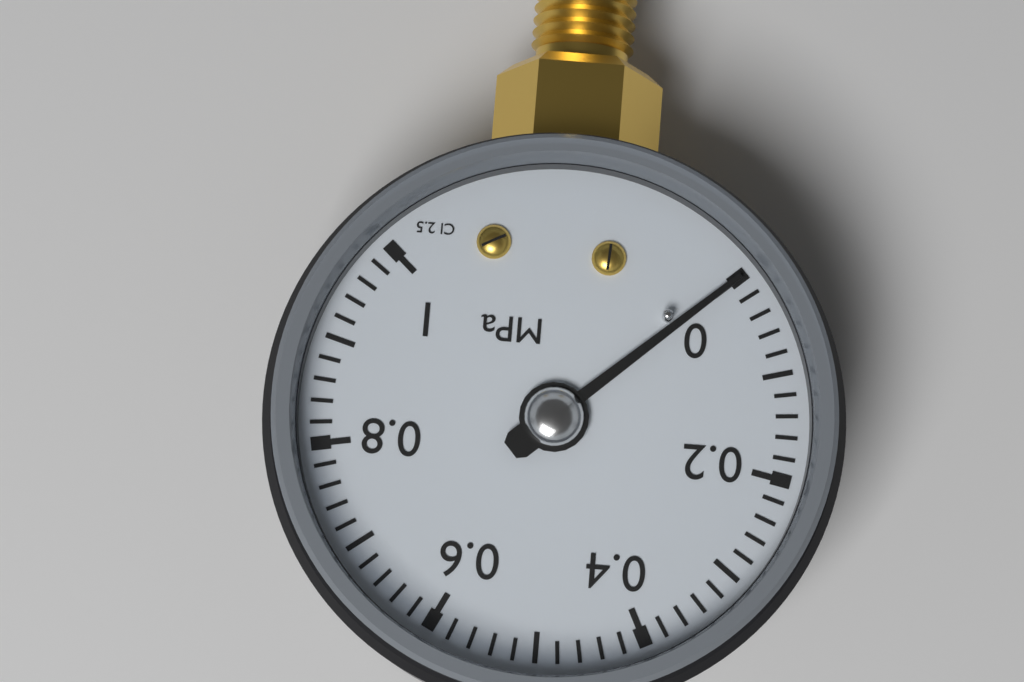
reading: 0.00 MPa
